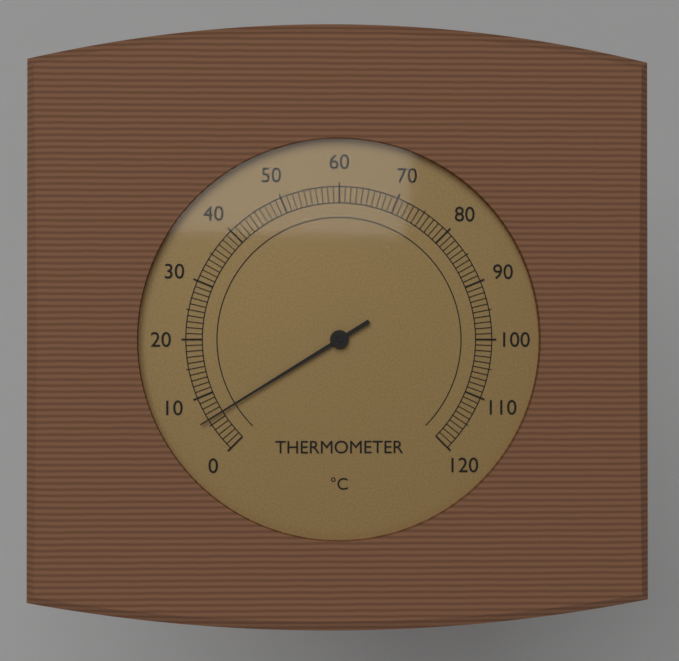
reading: 6 °C
